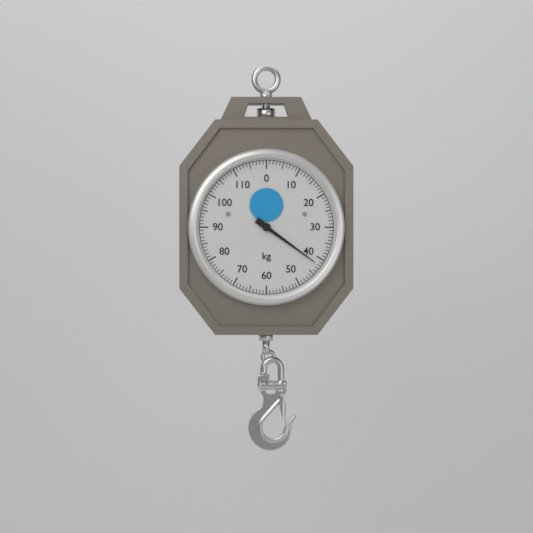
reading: 42 kg
